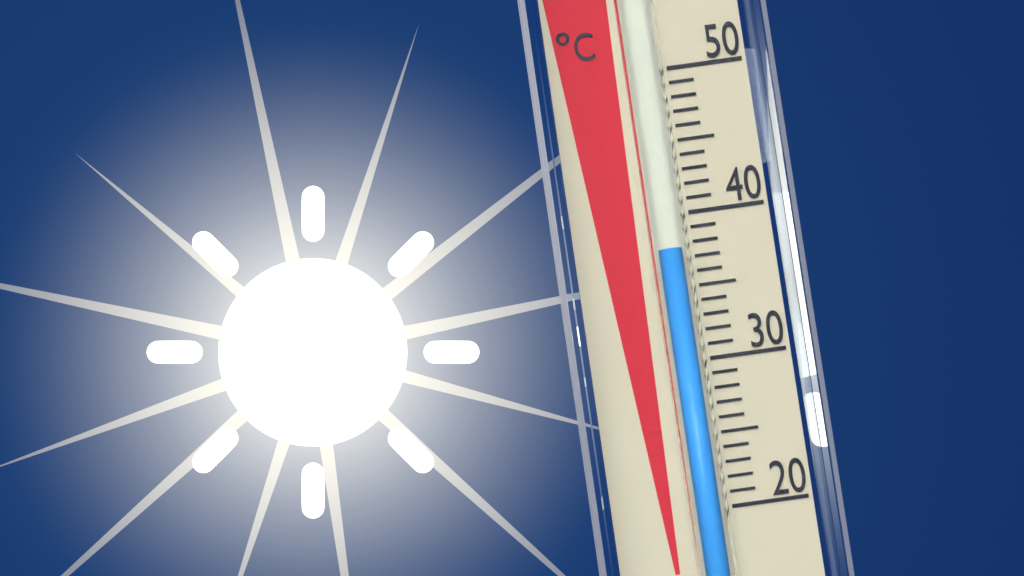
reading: 37.5 °C
